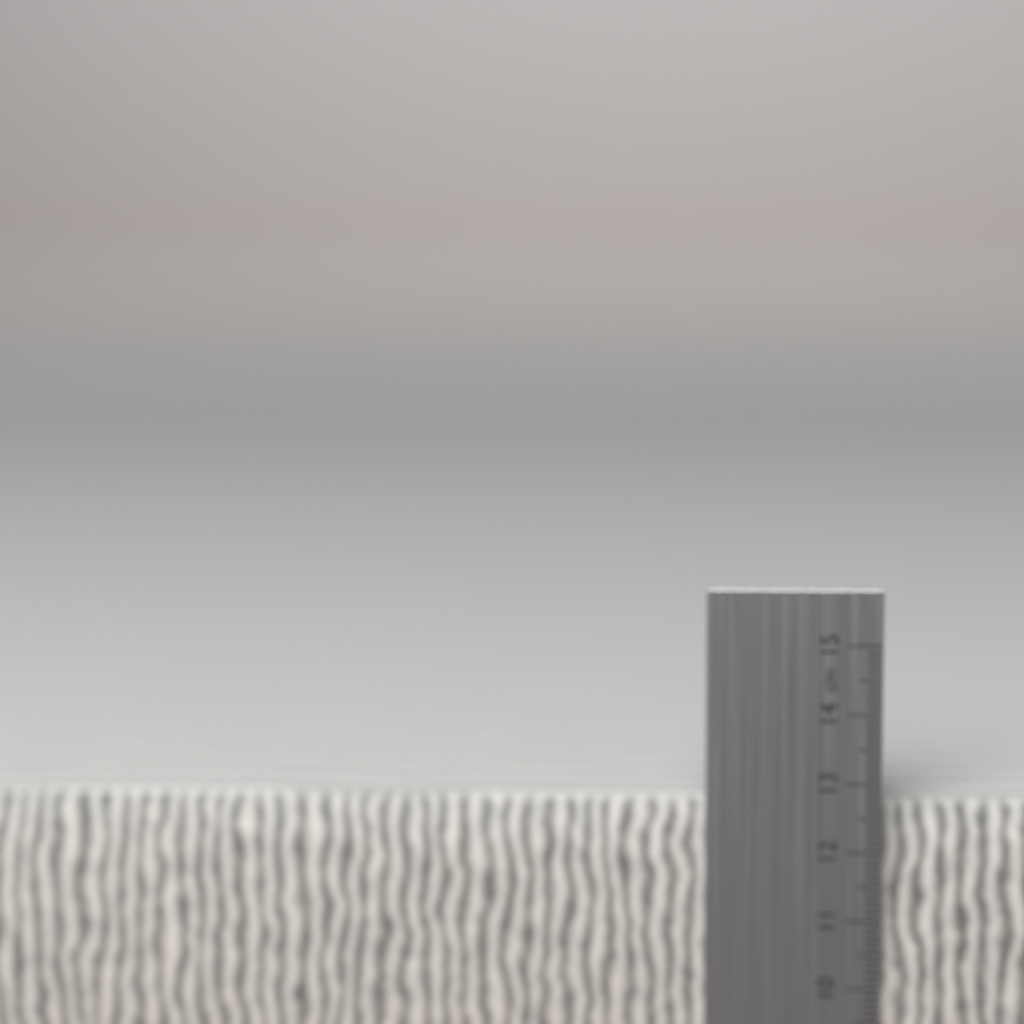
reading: 12.7 cm
